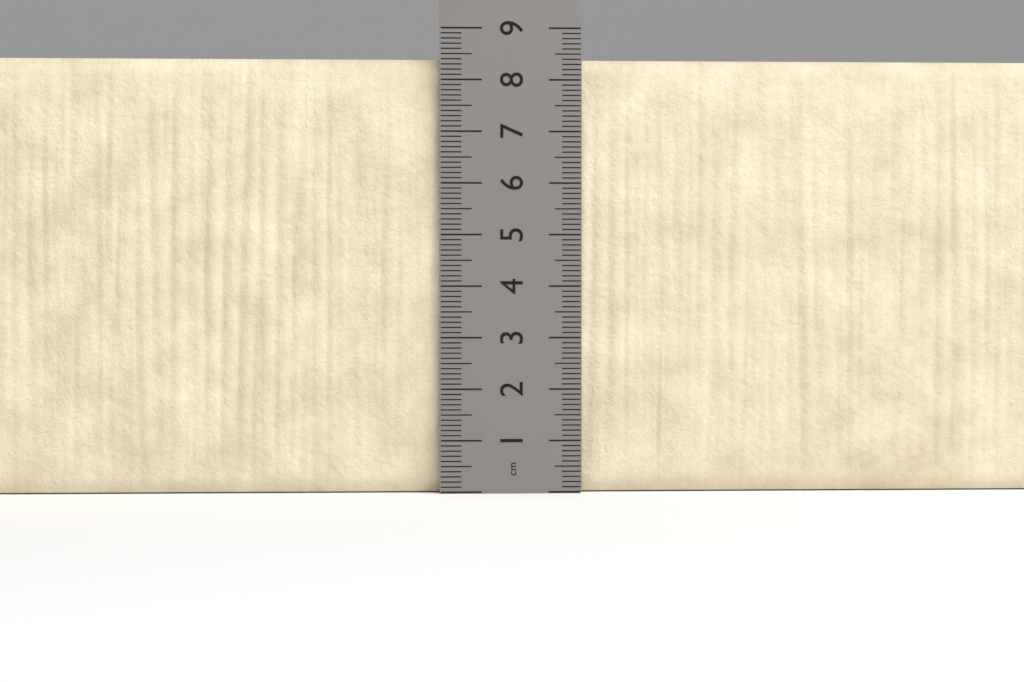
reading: 8.4 cm
